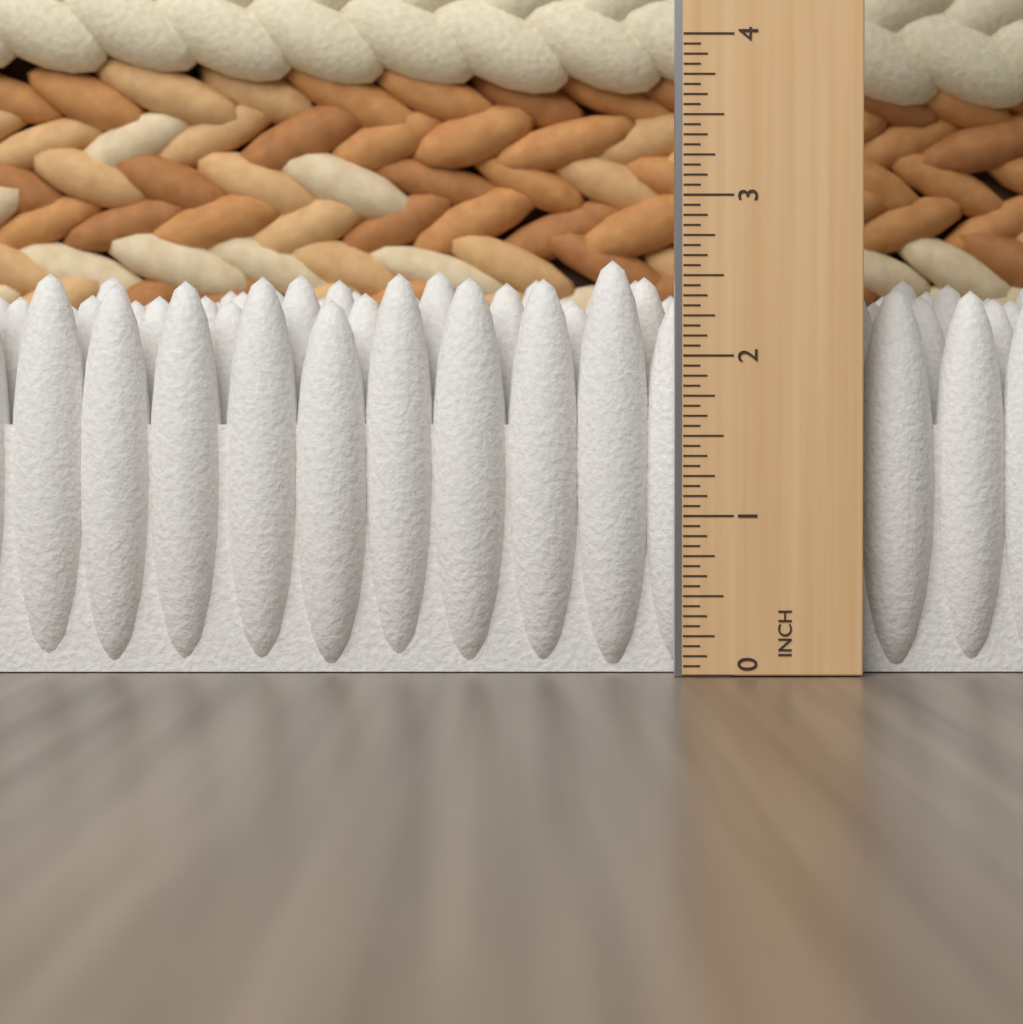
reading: 2.6250 in
